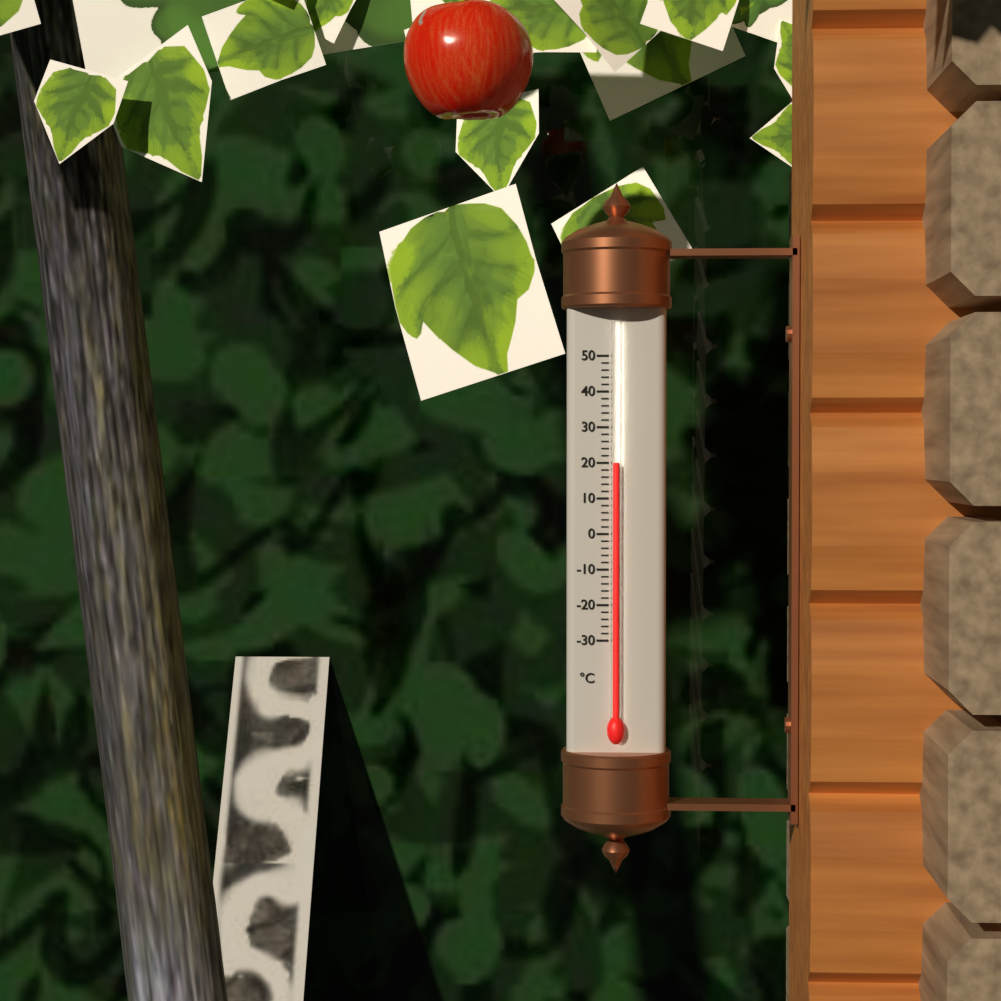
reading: 20 °C
